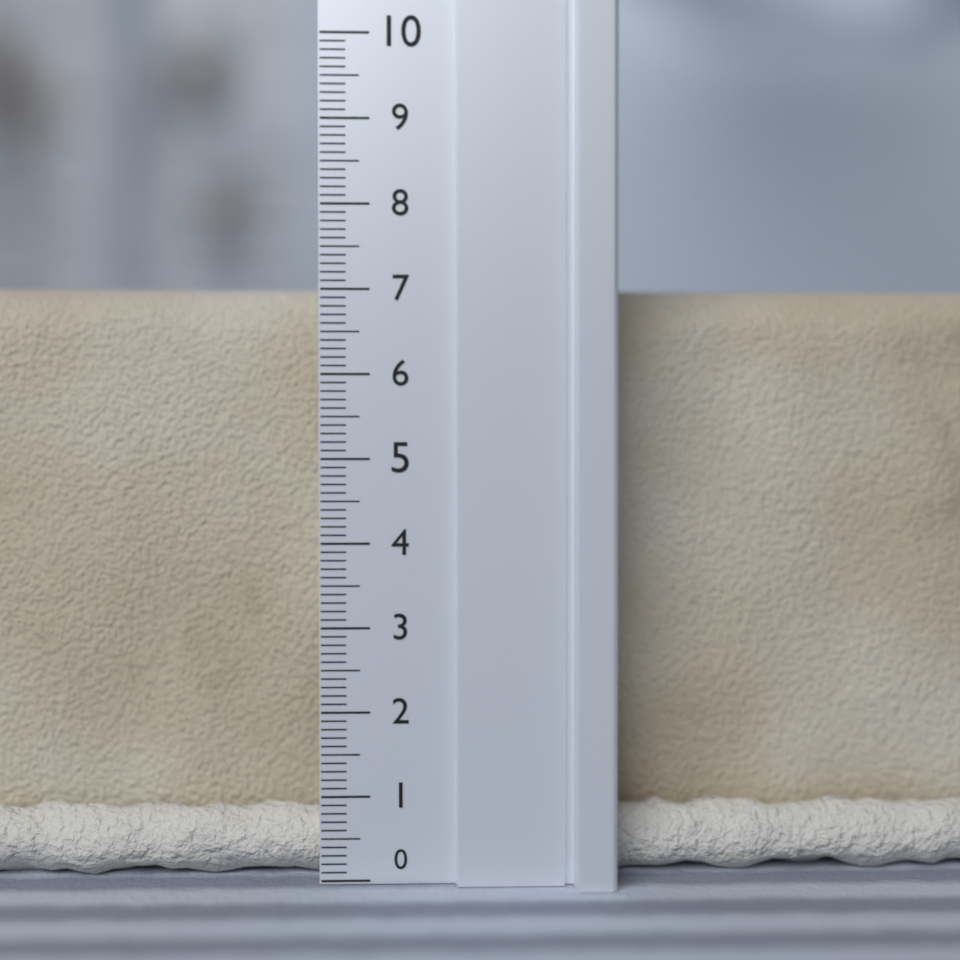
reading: 7.2 (no unit)
